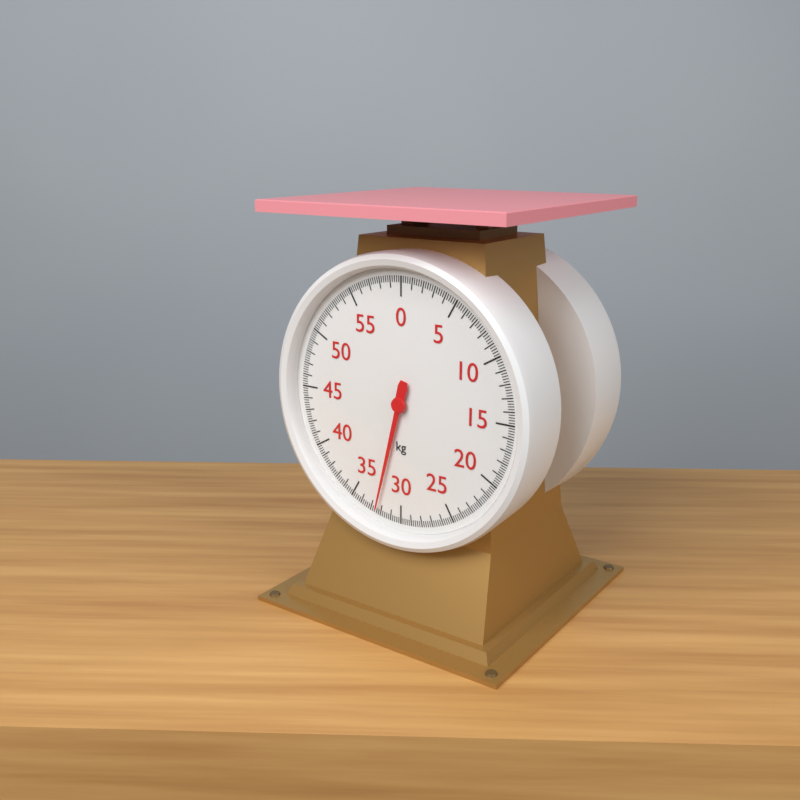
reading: 32.4 kg
